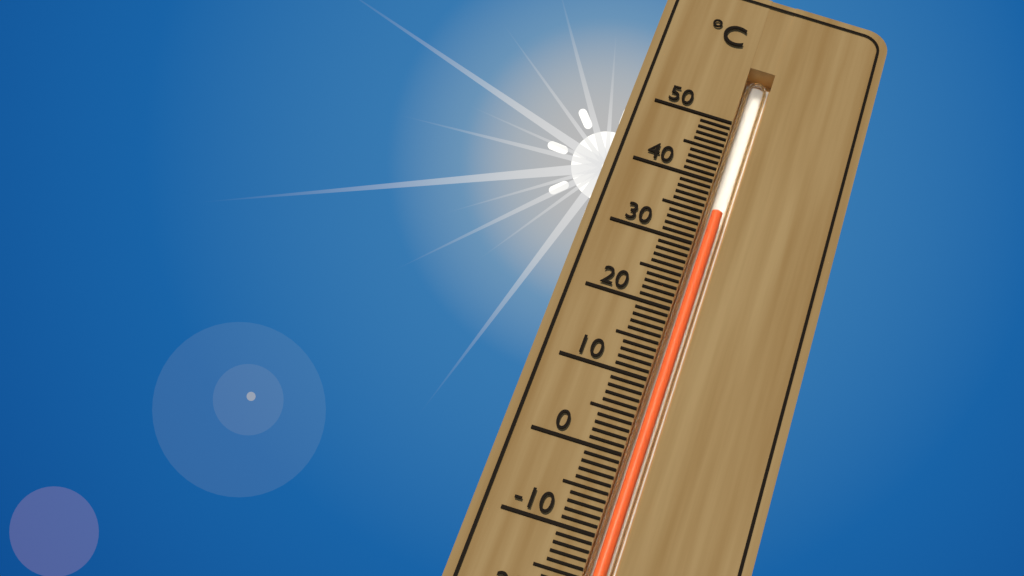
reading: 36 °C
